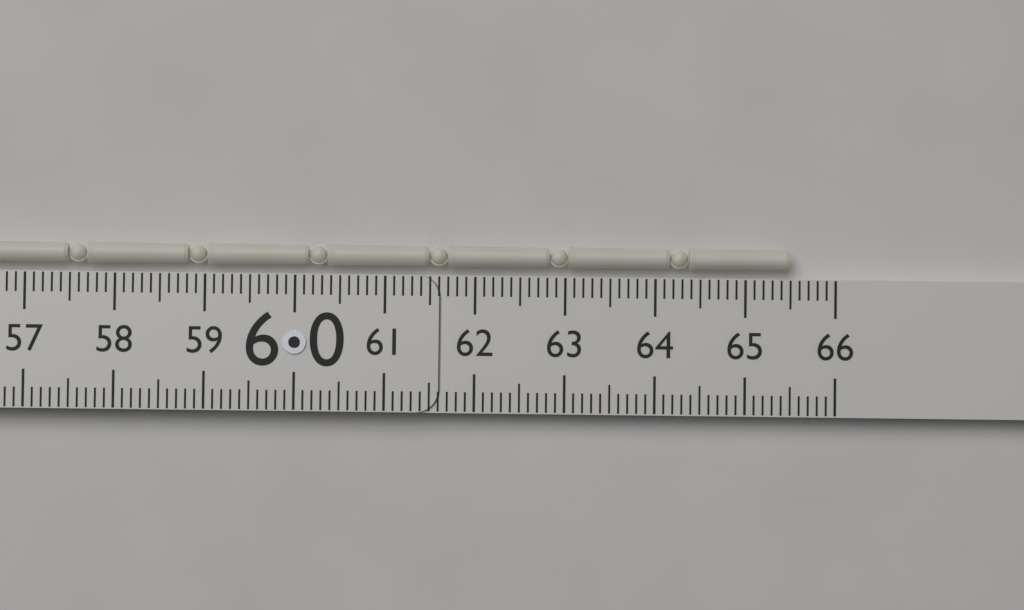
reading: 65.5 (no unit)
